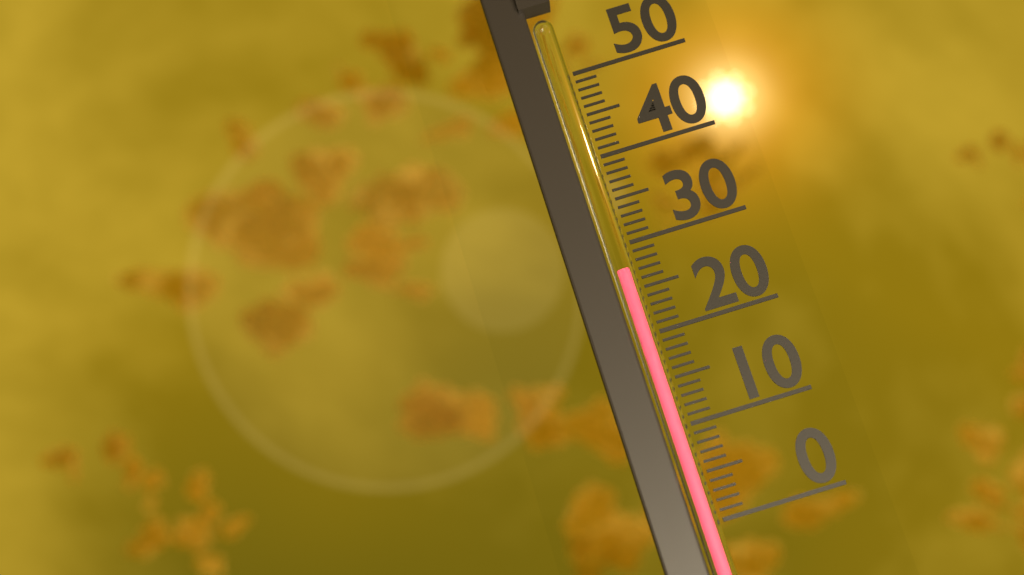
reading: 27 (no unit)
